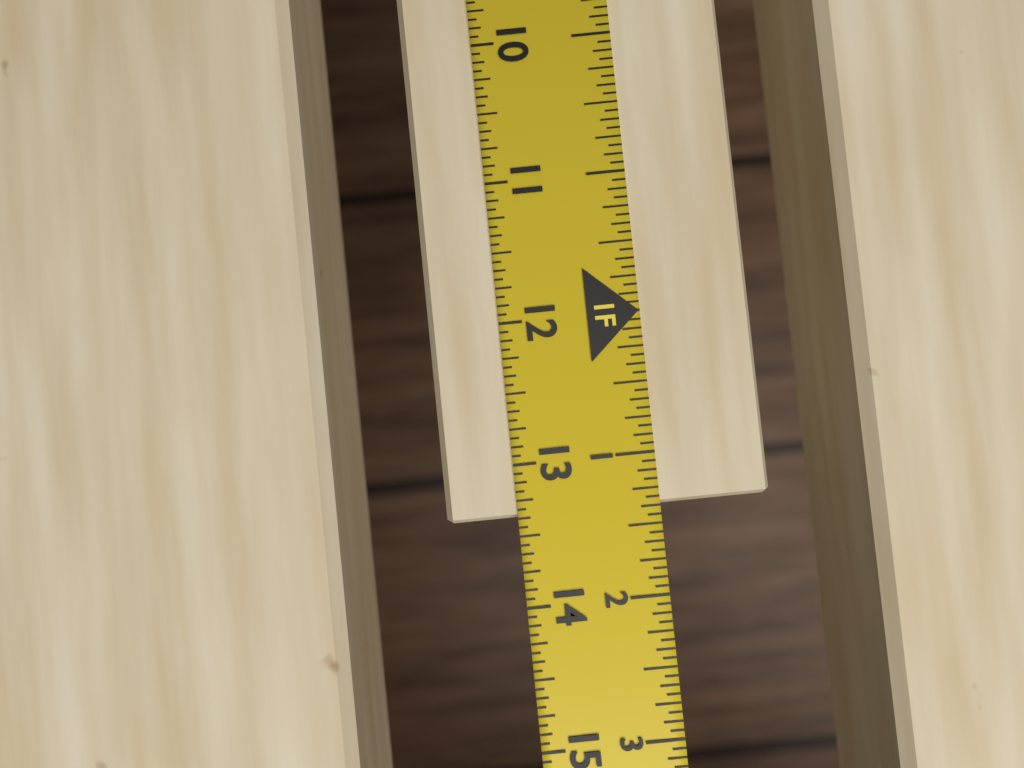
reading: 13.3750 in
